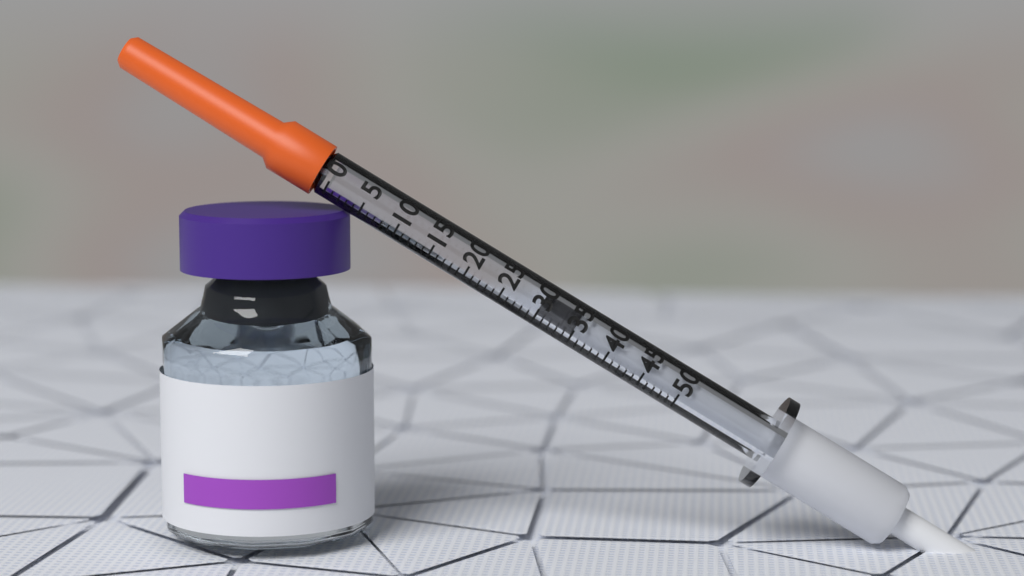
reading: 30 (no unit)
